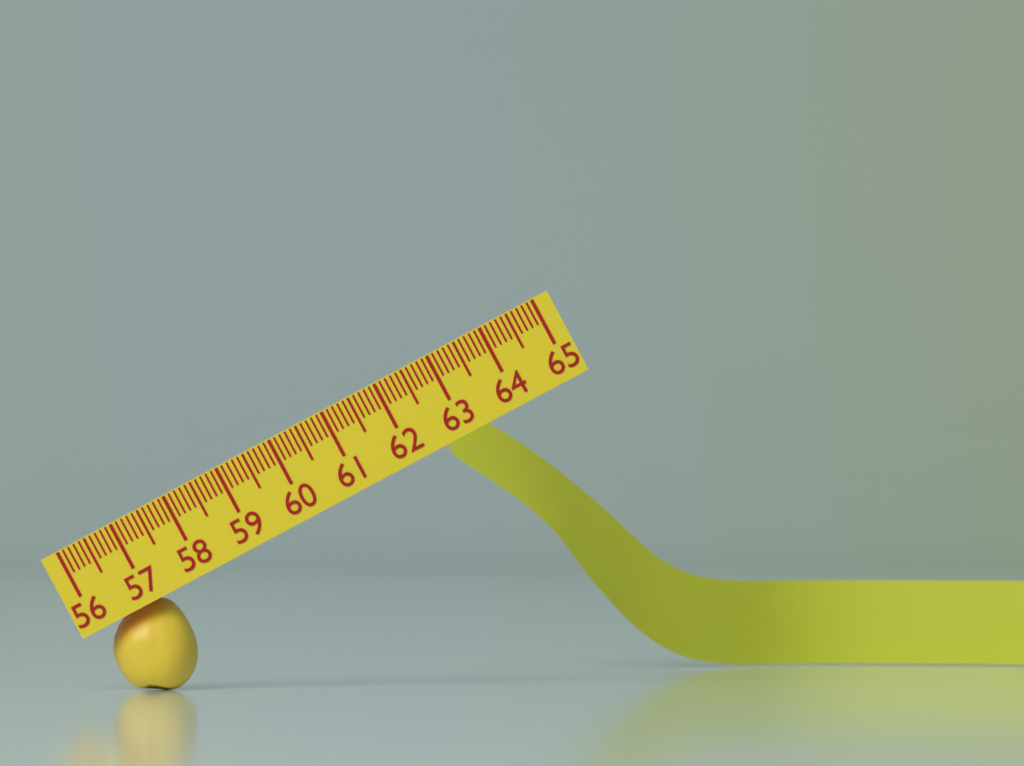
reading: 57.4 (no unit)
